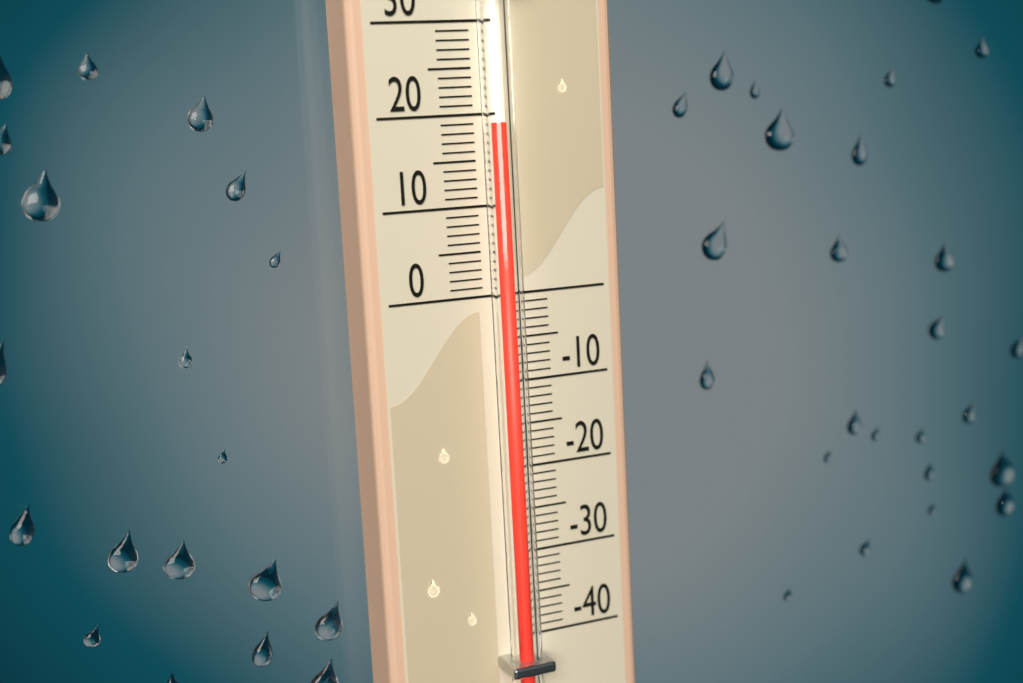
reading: 19 (no unit)
